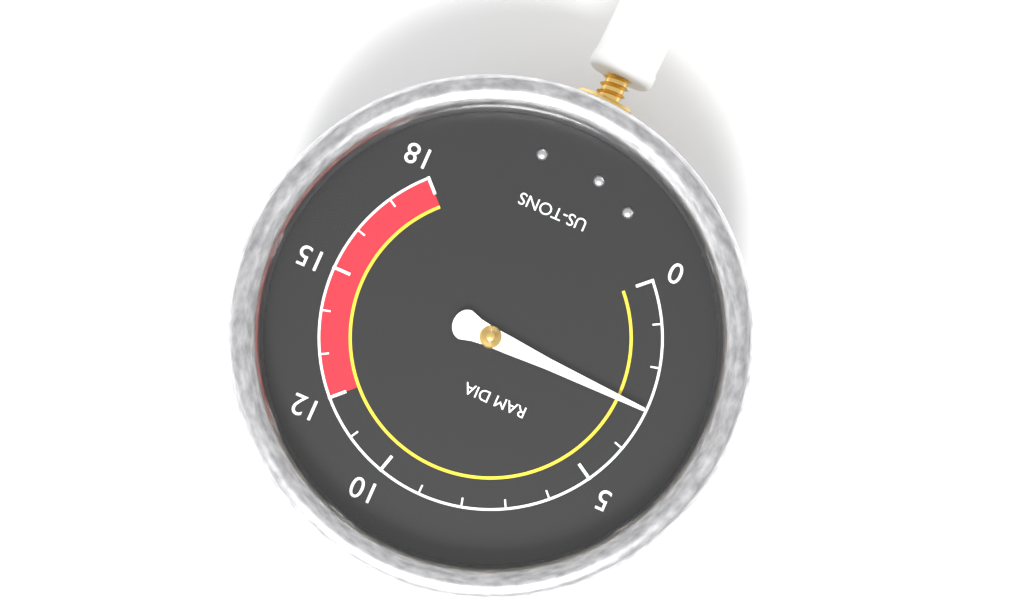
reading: 3 US-TONS
